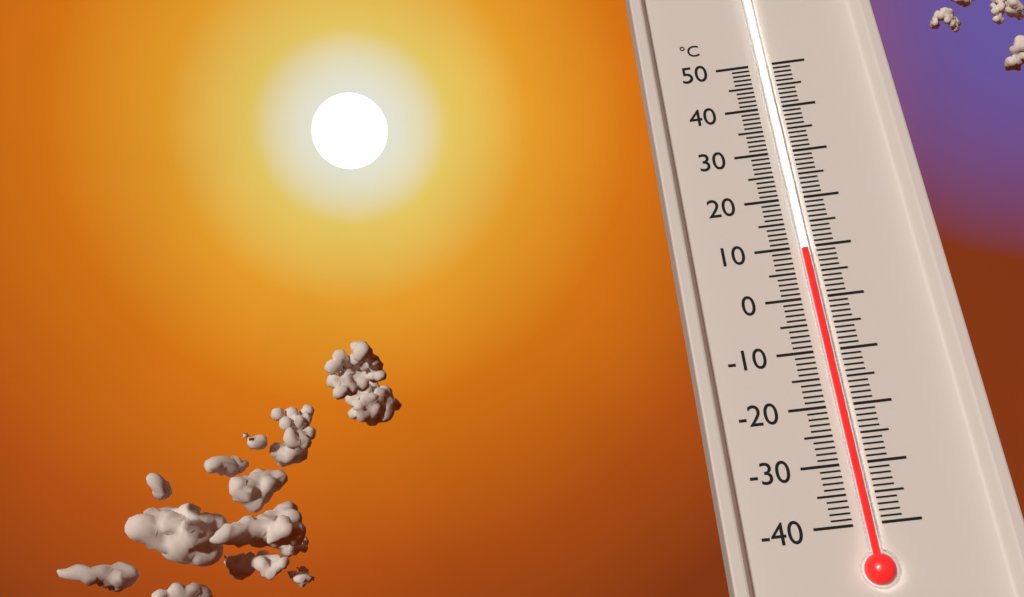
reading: 9 °C
